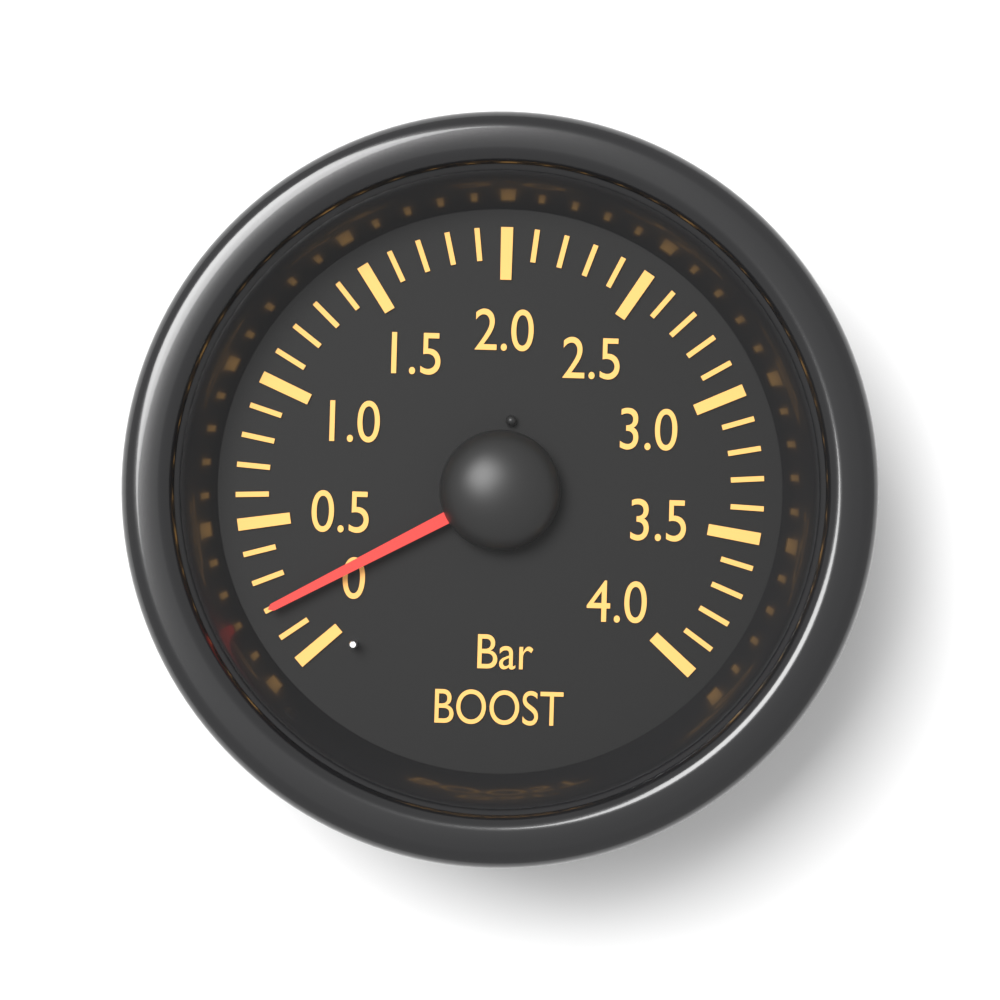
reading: 0.2 bar
